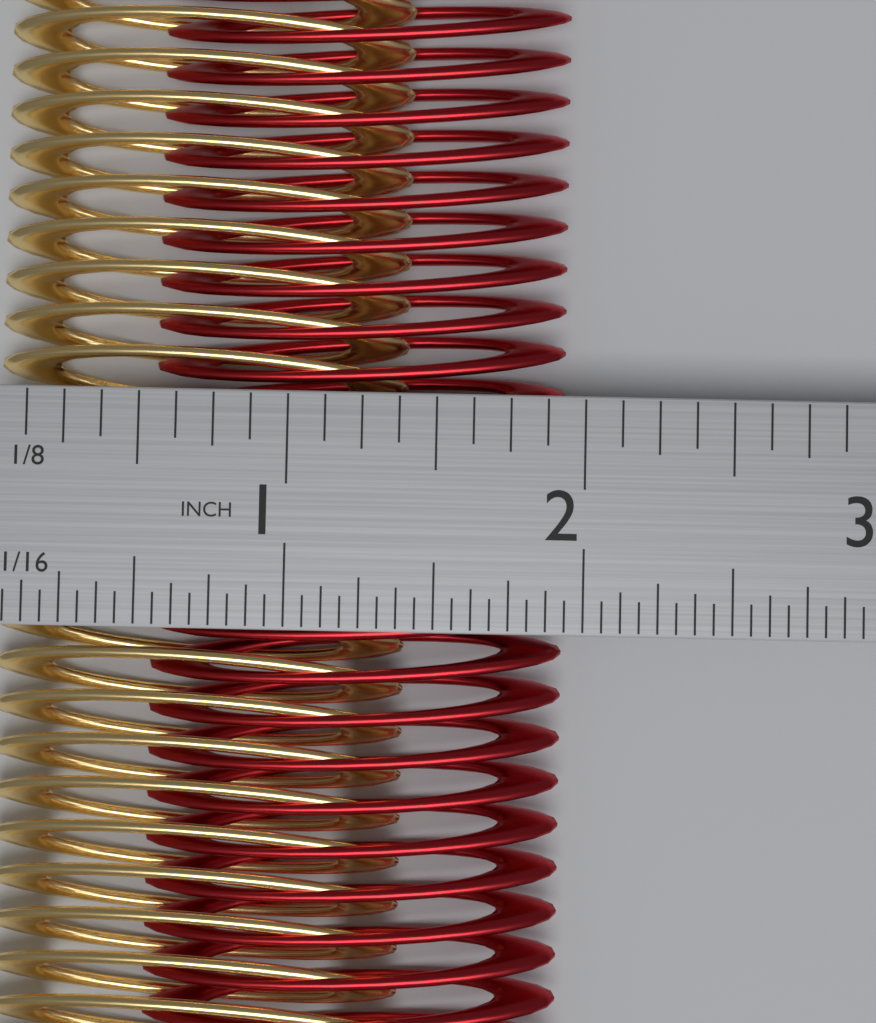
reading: 1.9375 in
